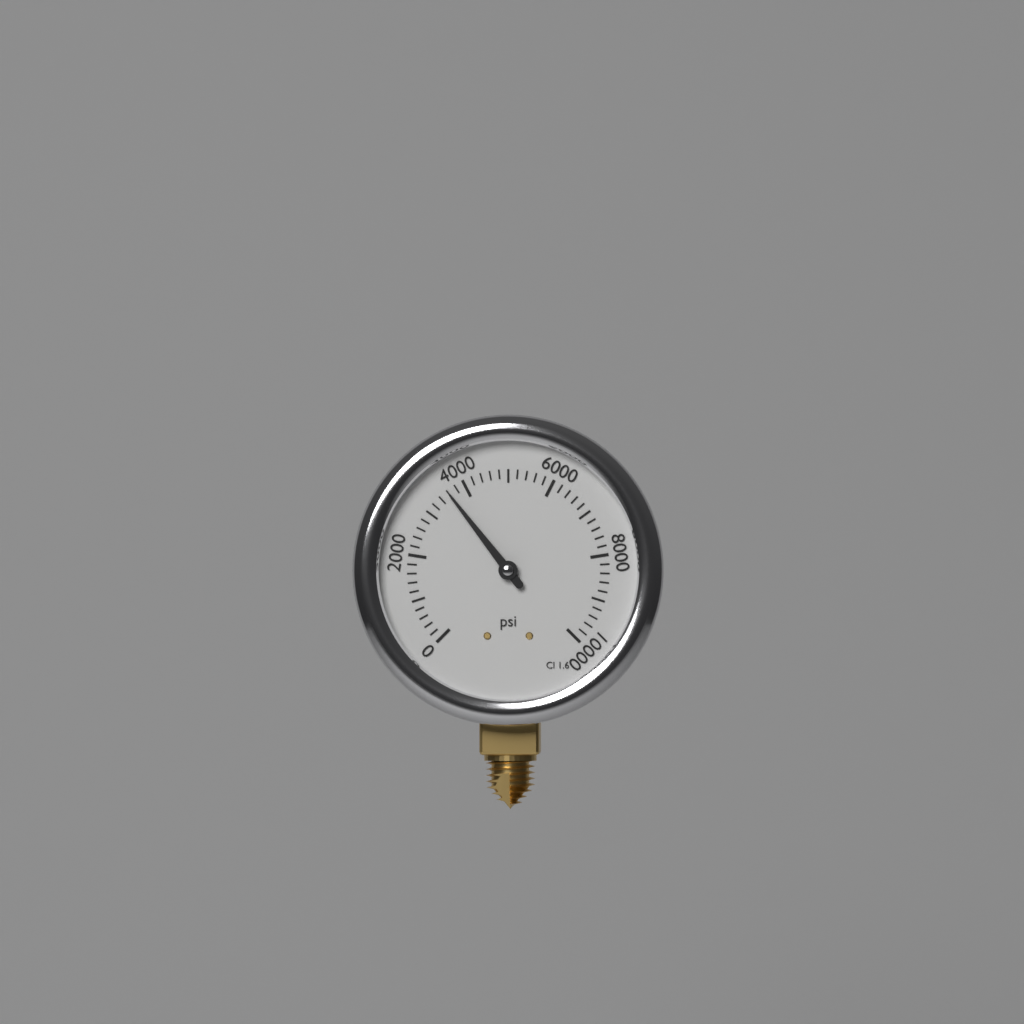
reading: 3600 psi
